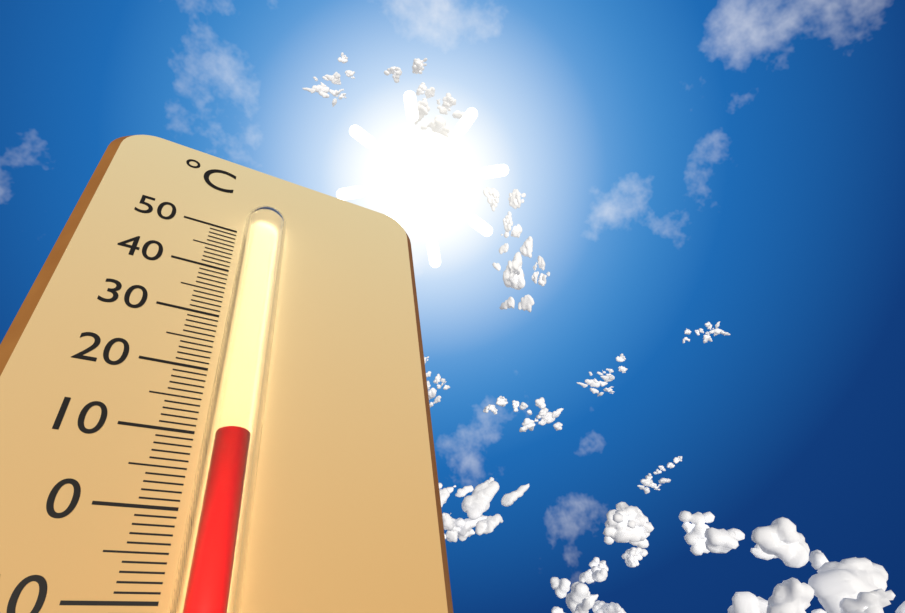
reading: 9 °C
